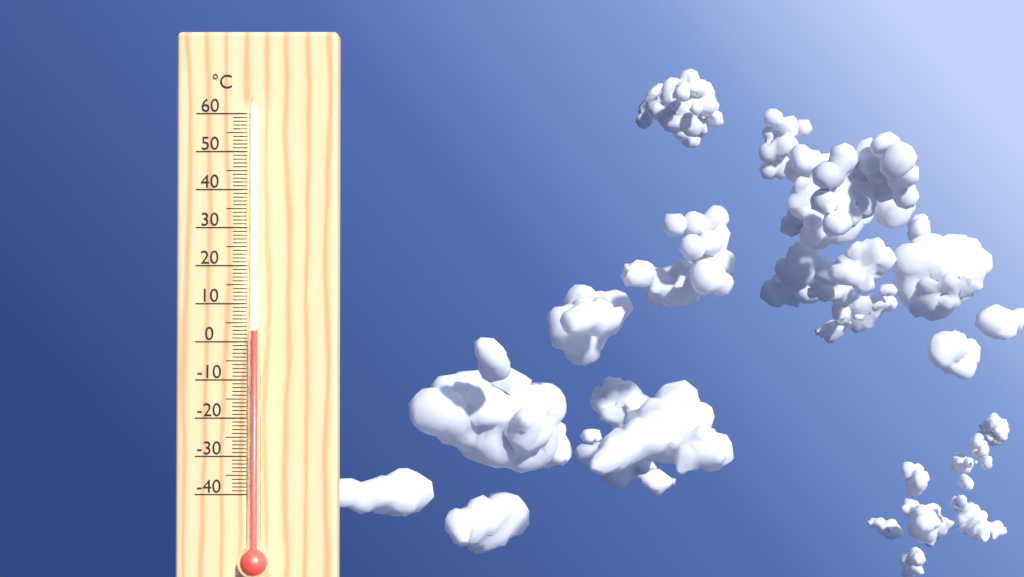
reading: 3 °C
